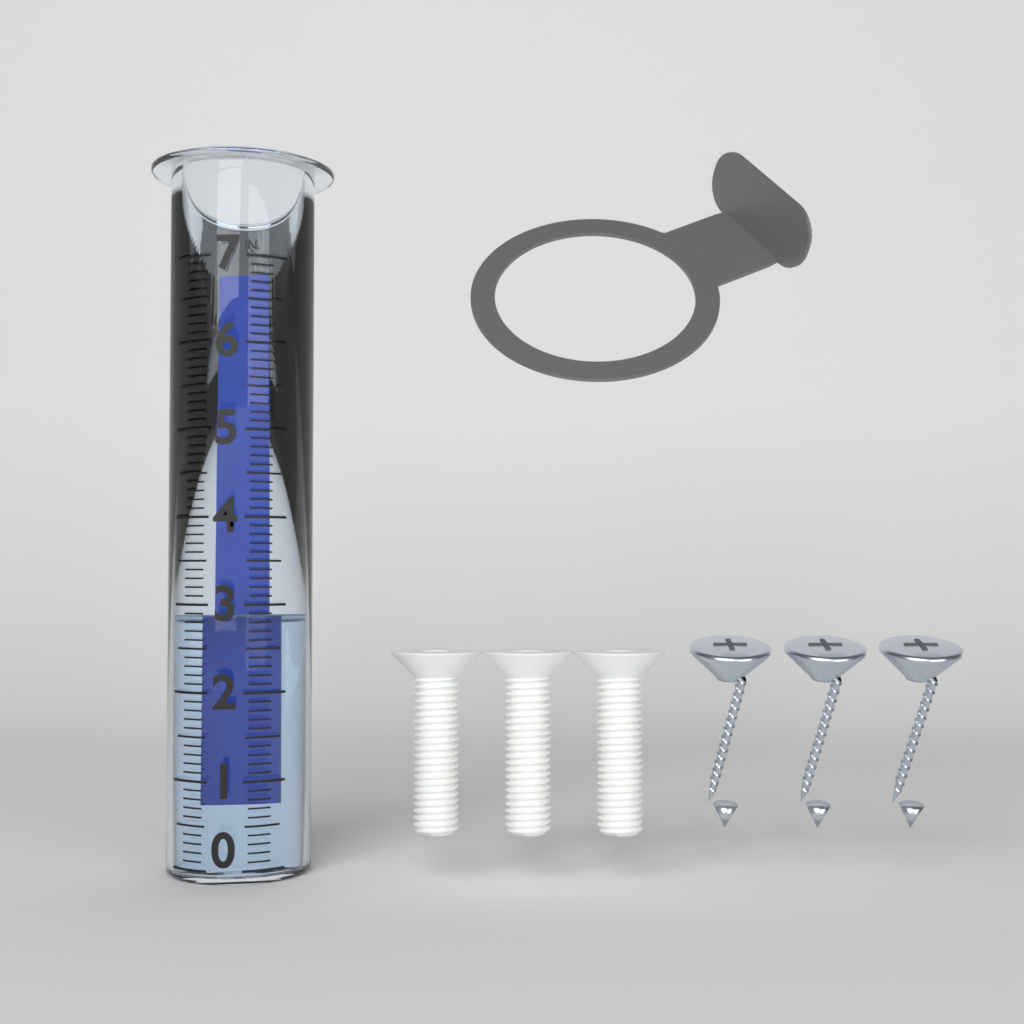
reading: 2.9 in
